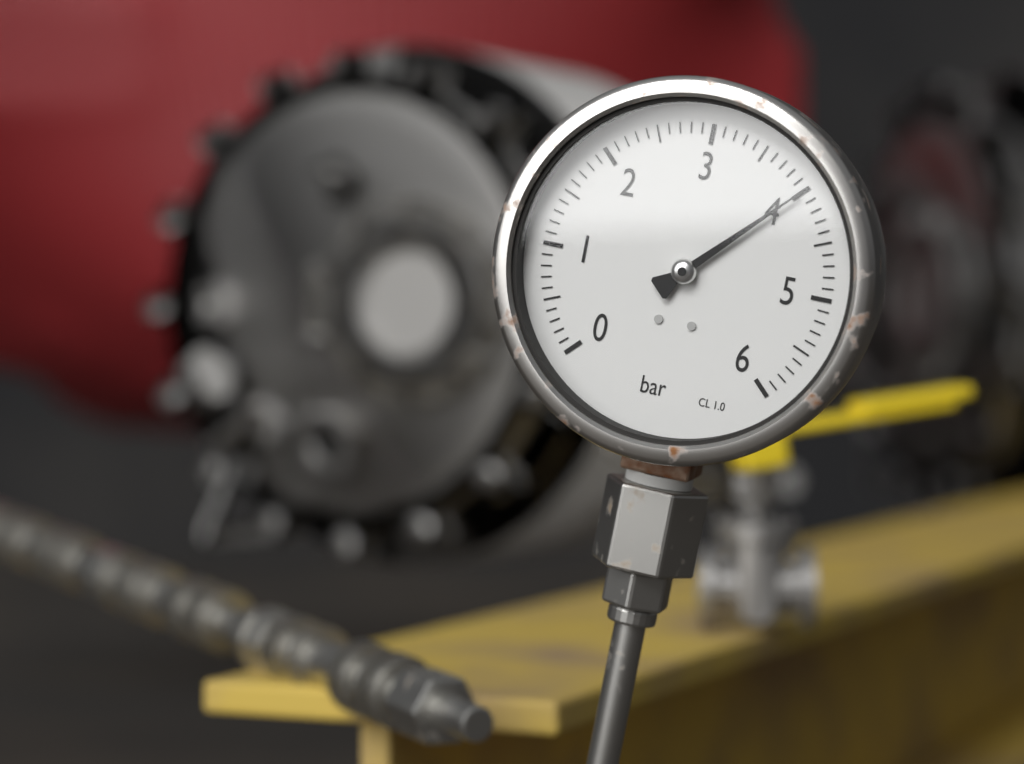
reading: 4.0 bar
